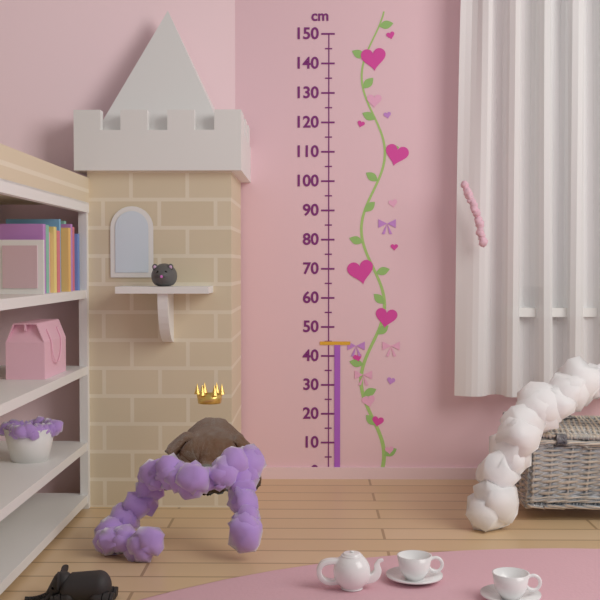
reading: 45 cm
